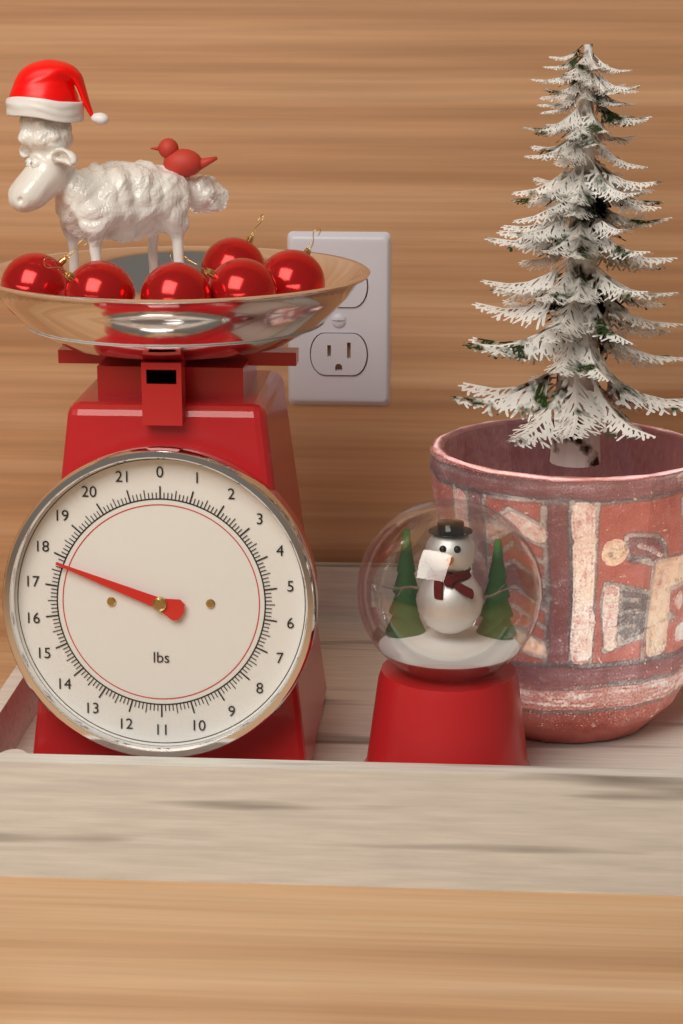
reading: 17.750 lbs
